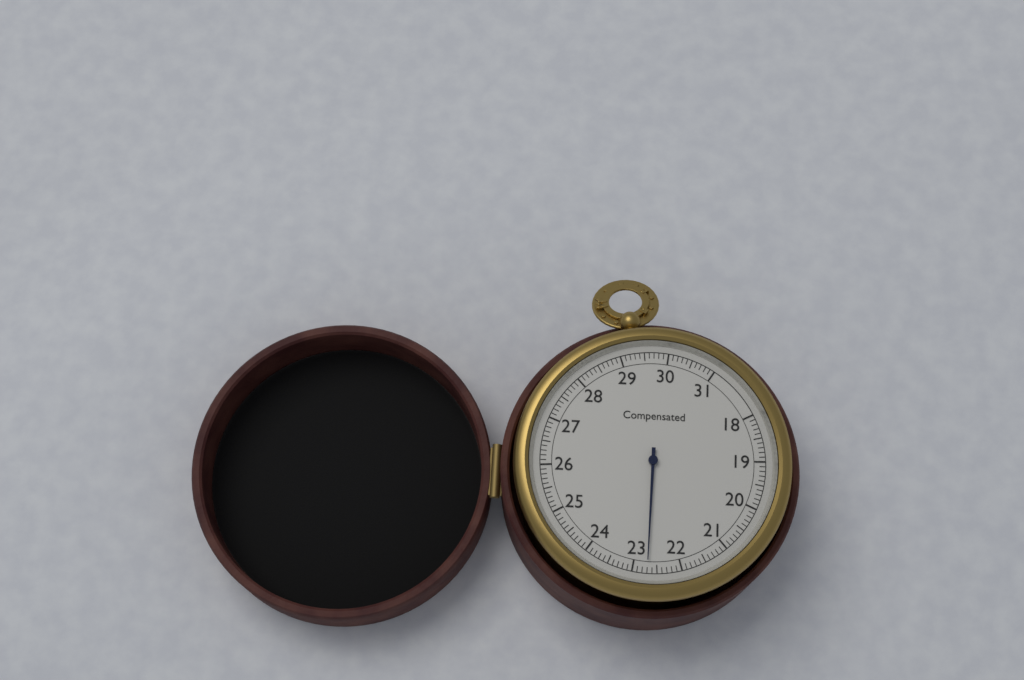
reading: 22.7 (no unit)
